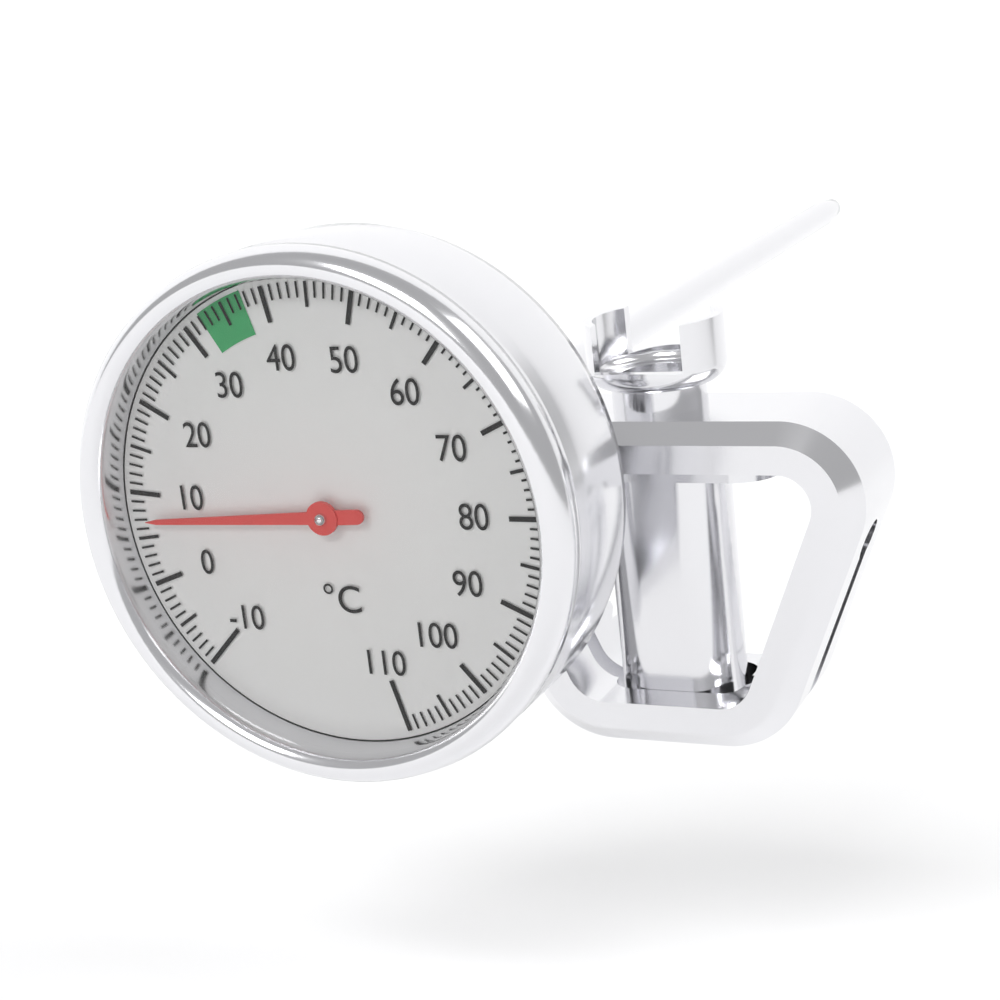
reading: 7 °C
